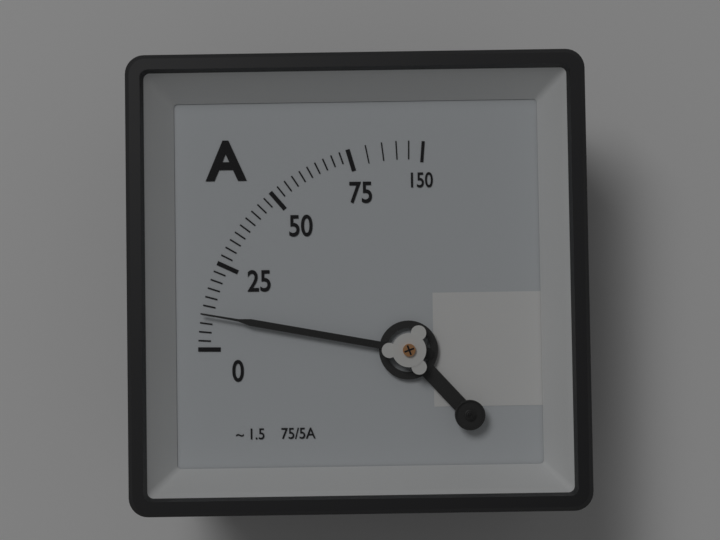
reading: 10.0 A
